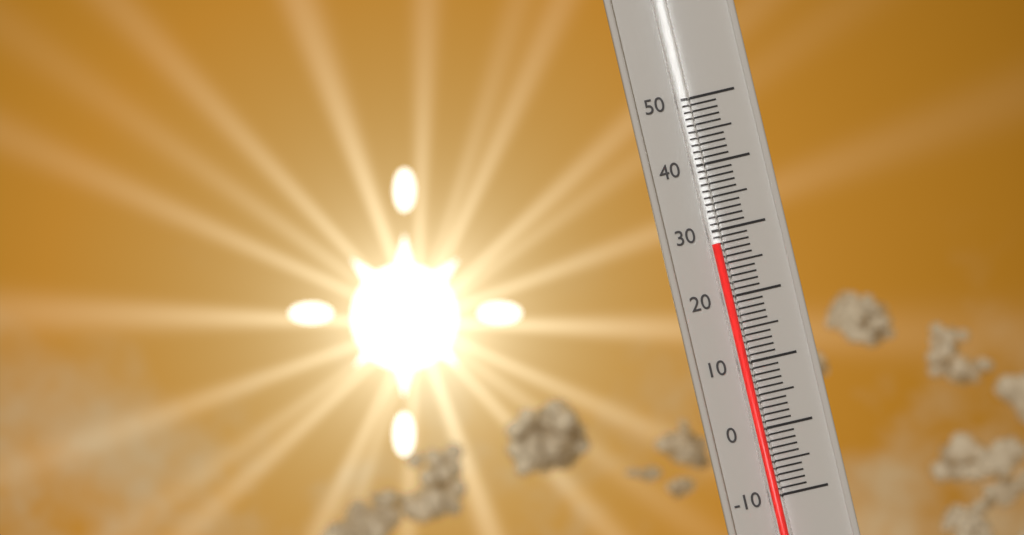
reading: 28 (no unit)
